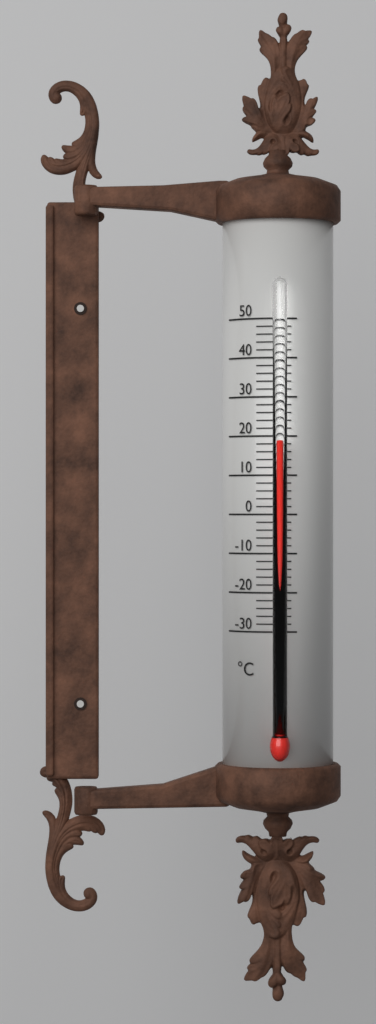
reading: 19 °C
